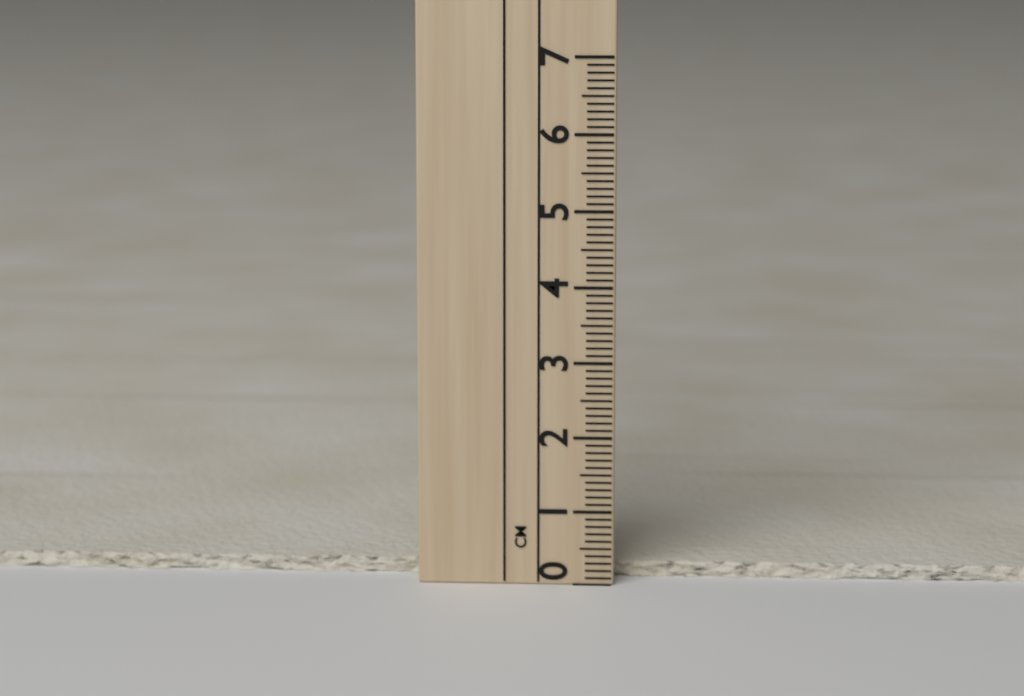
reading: 0.2 cm
